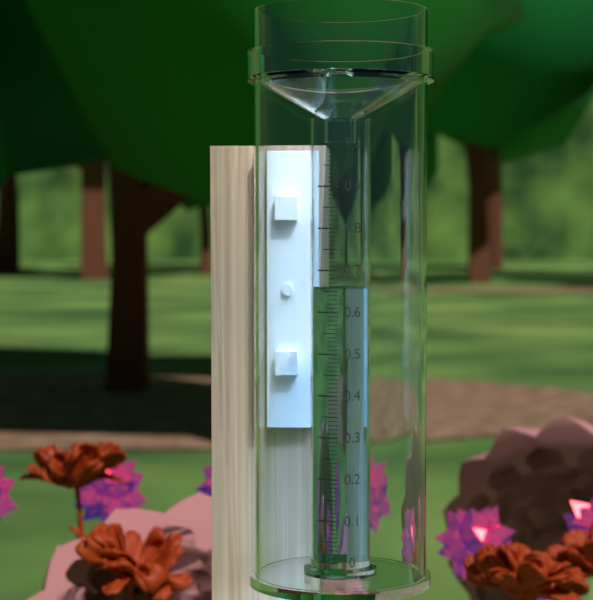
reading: 0.66 (no unit)
